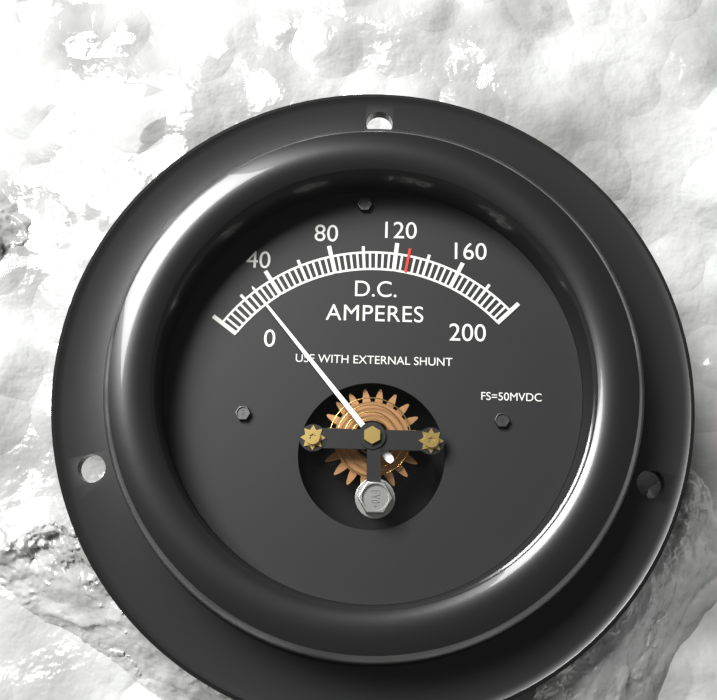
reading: 28 A
